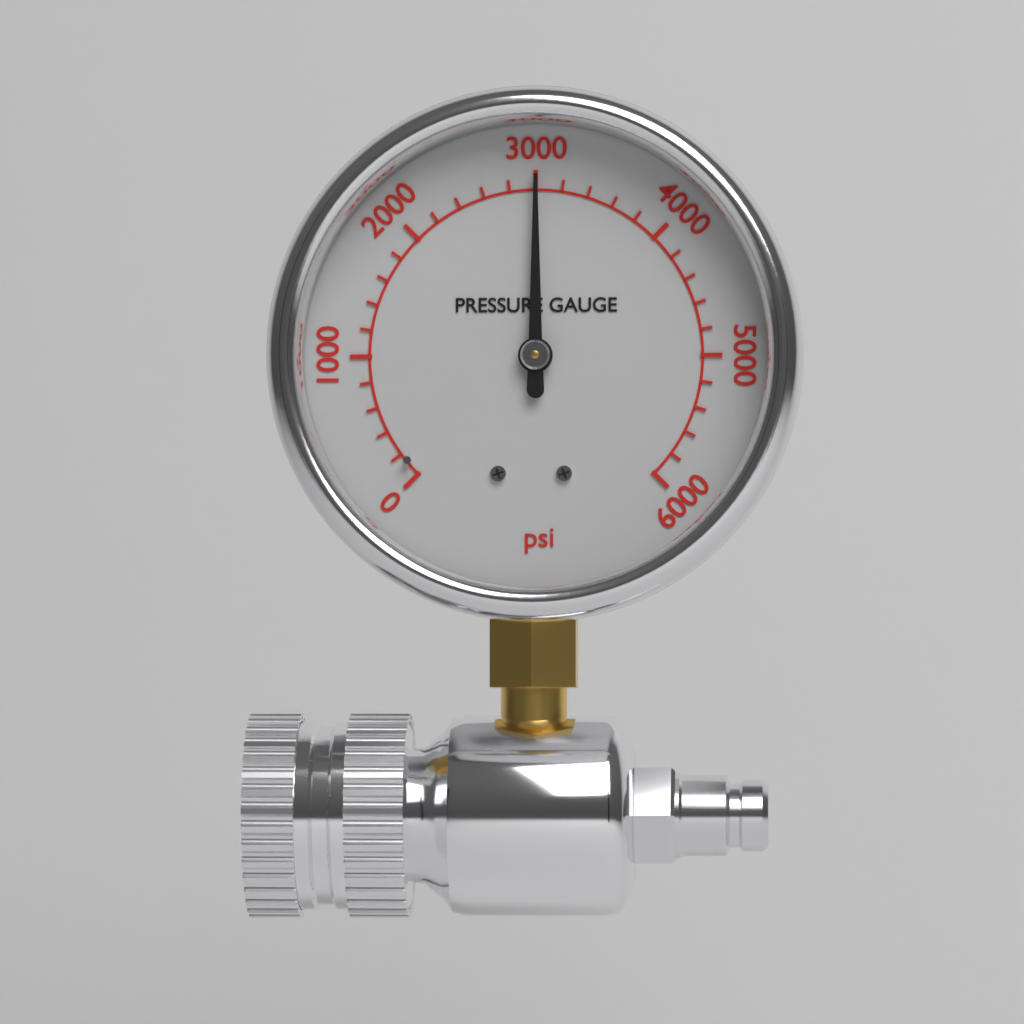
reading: 3000 psi
